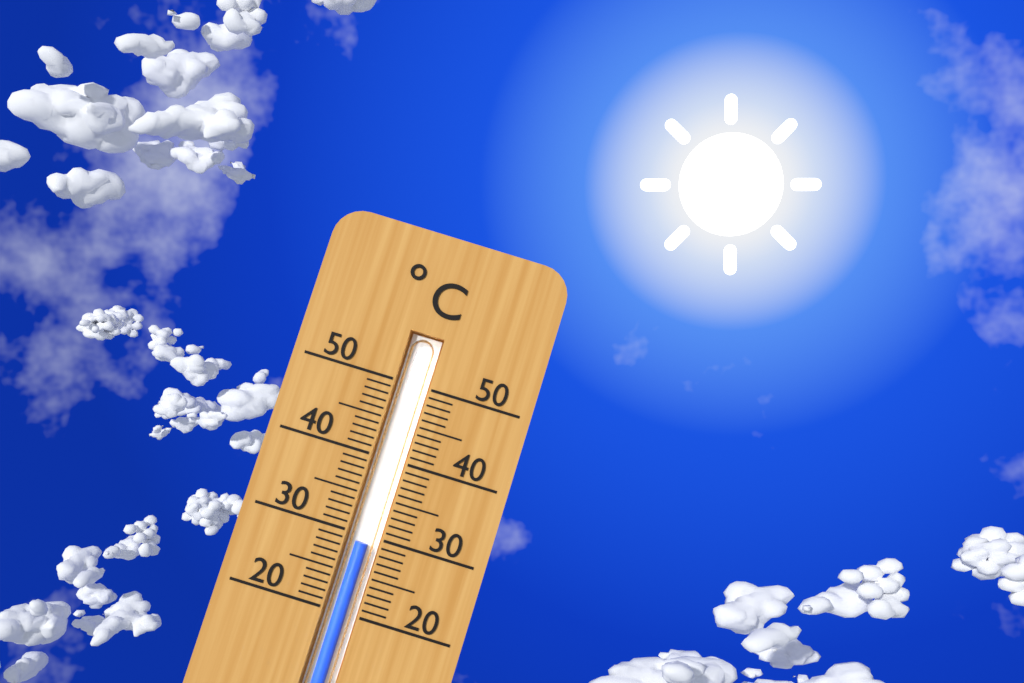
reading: 29 °C
